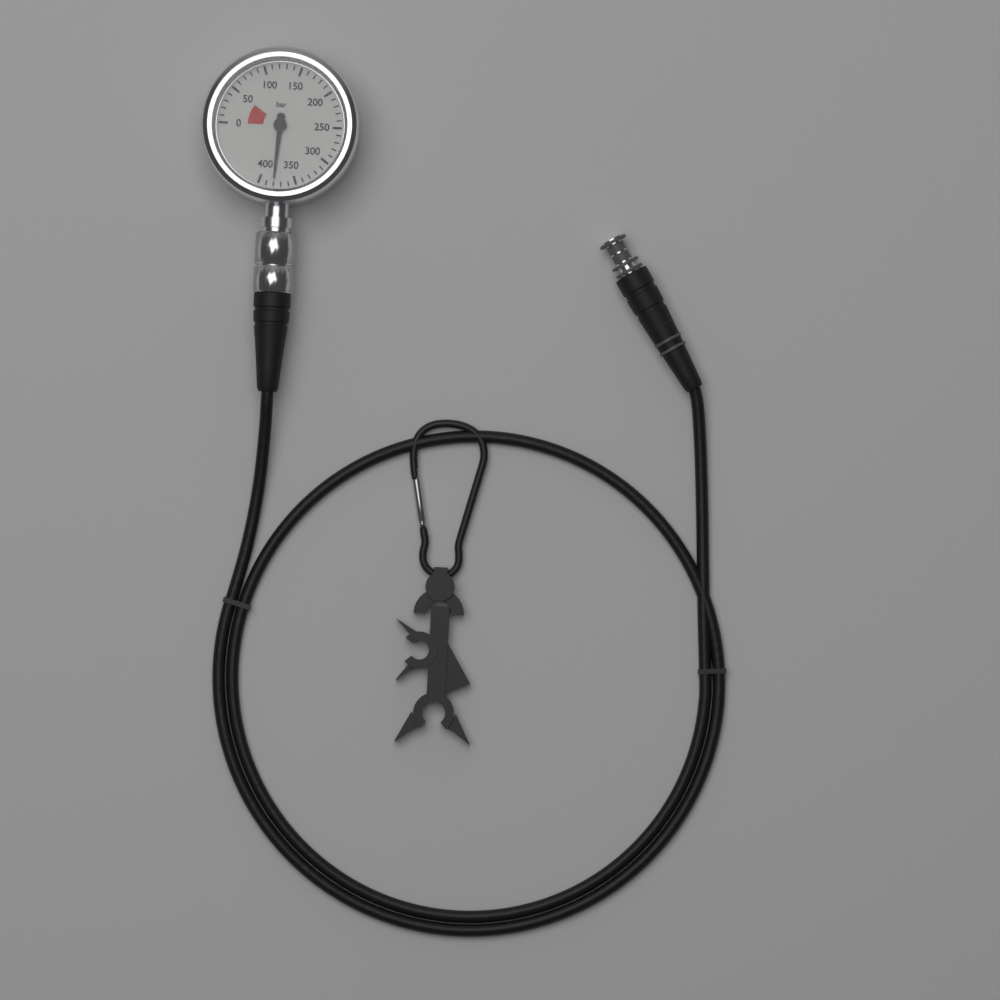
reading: 380 bar
